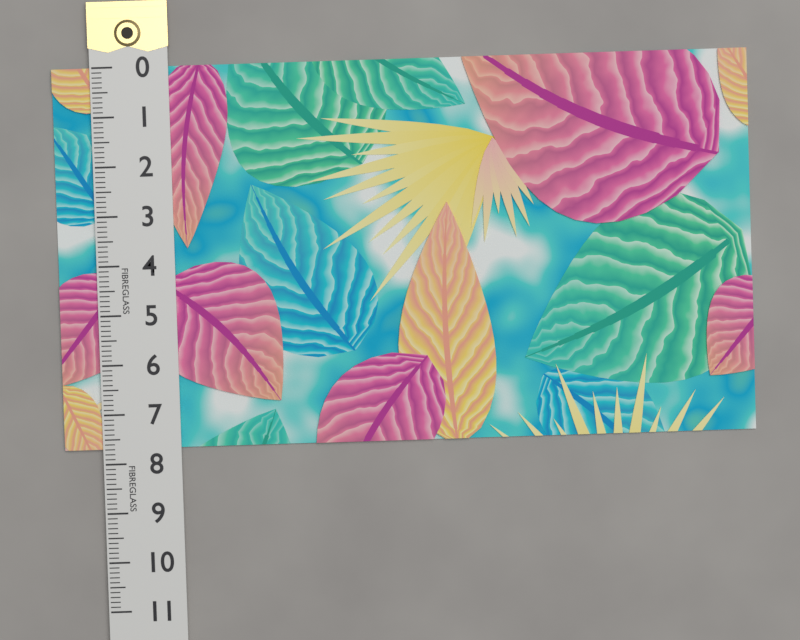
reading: 7.7 (no unit)
